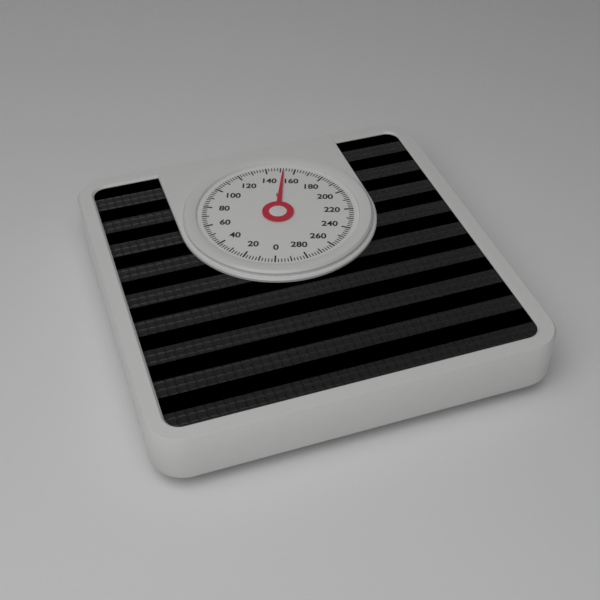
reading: 152 lb
